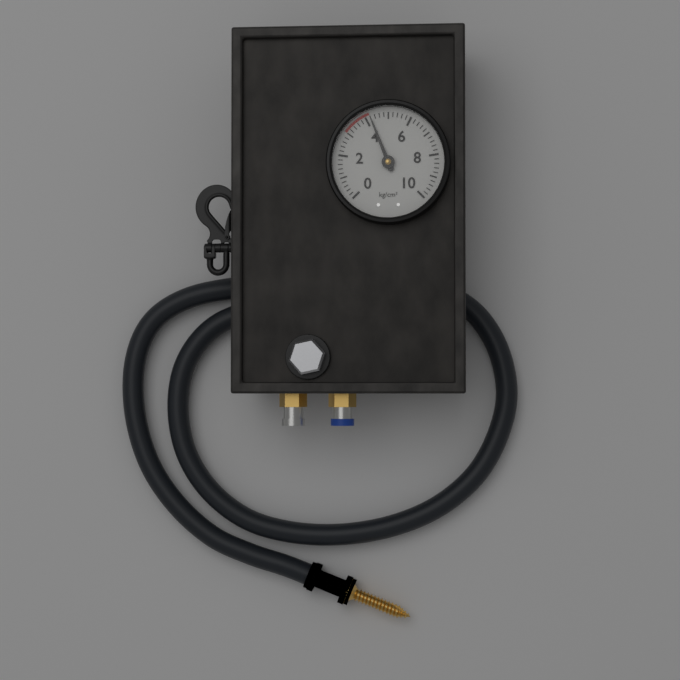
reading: 4.2 kg/cm²
